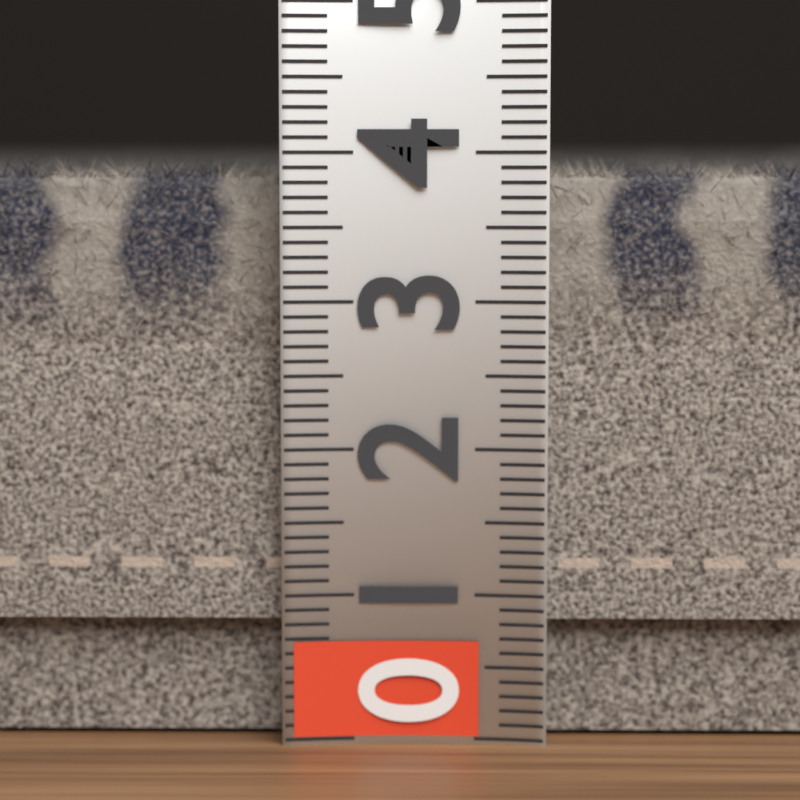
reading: 4.0 (no unit)
